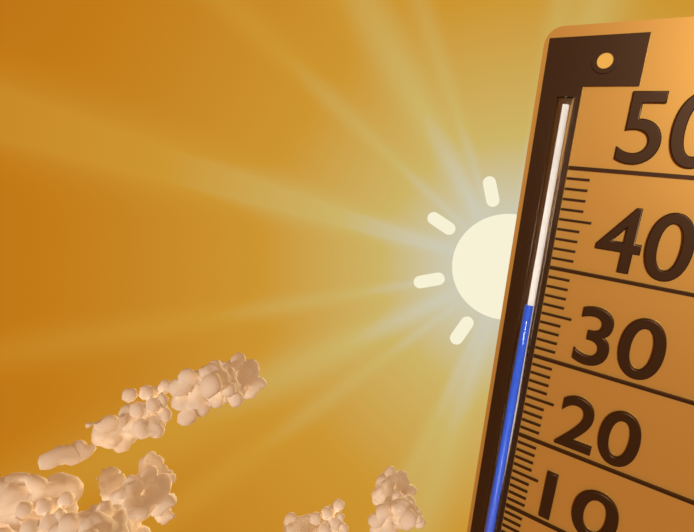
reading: 36 (no unit)
